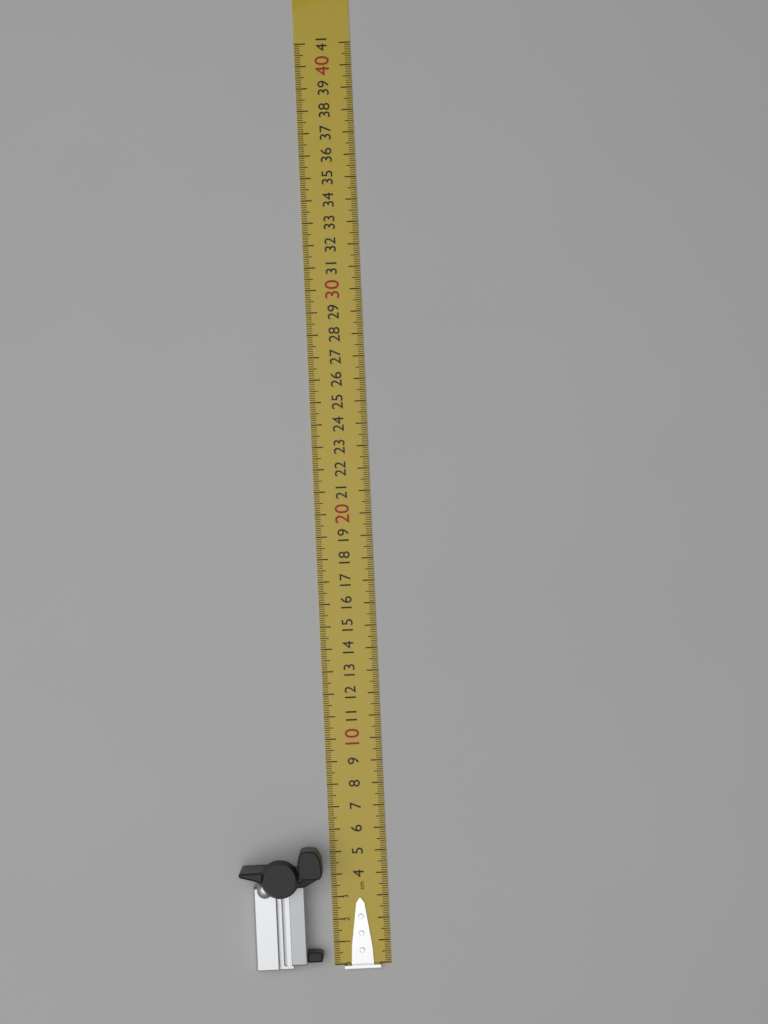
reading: 5.4 cm
